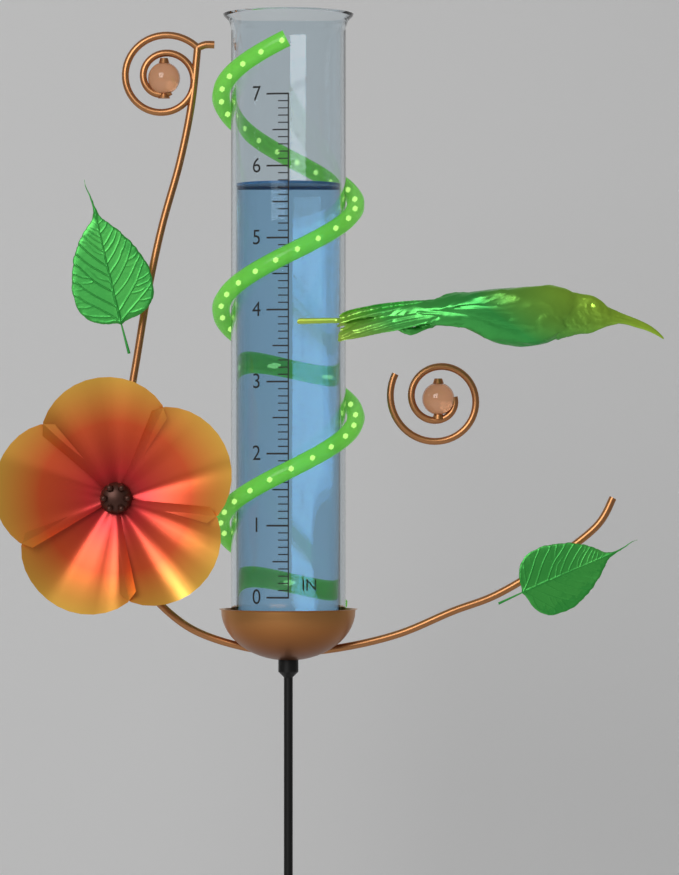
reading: 5.8 in
